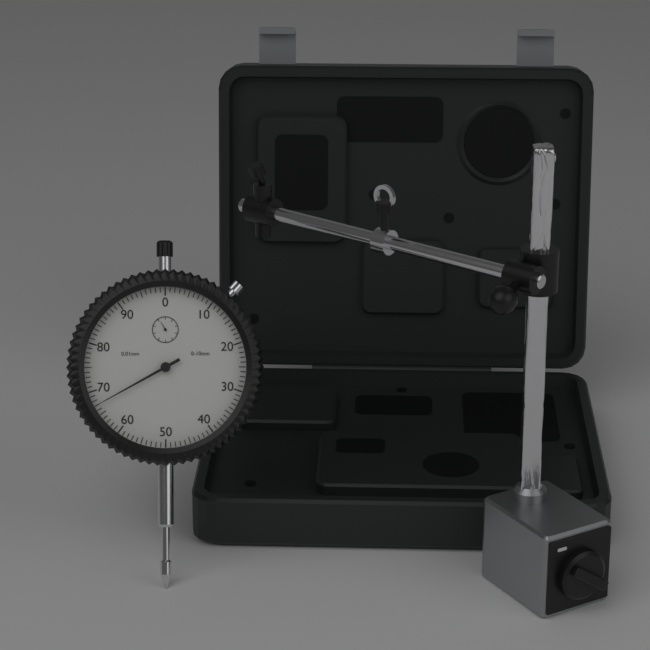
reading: 0.67 mm
